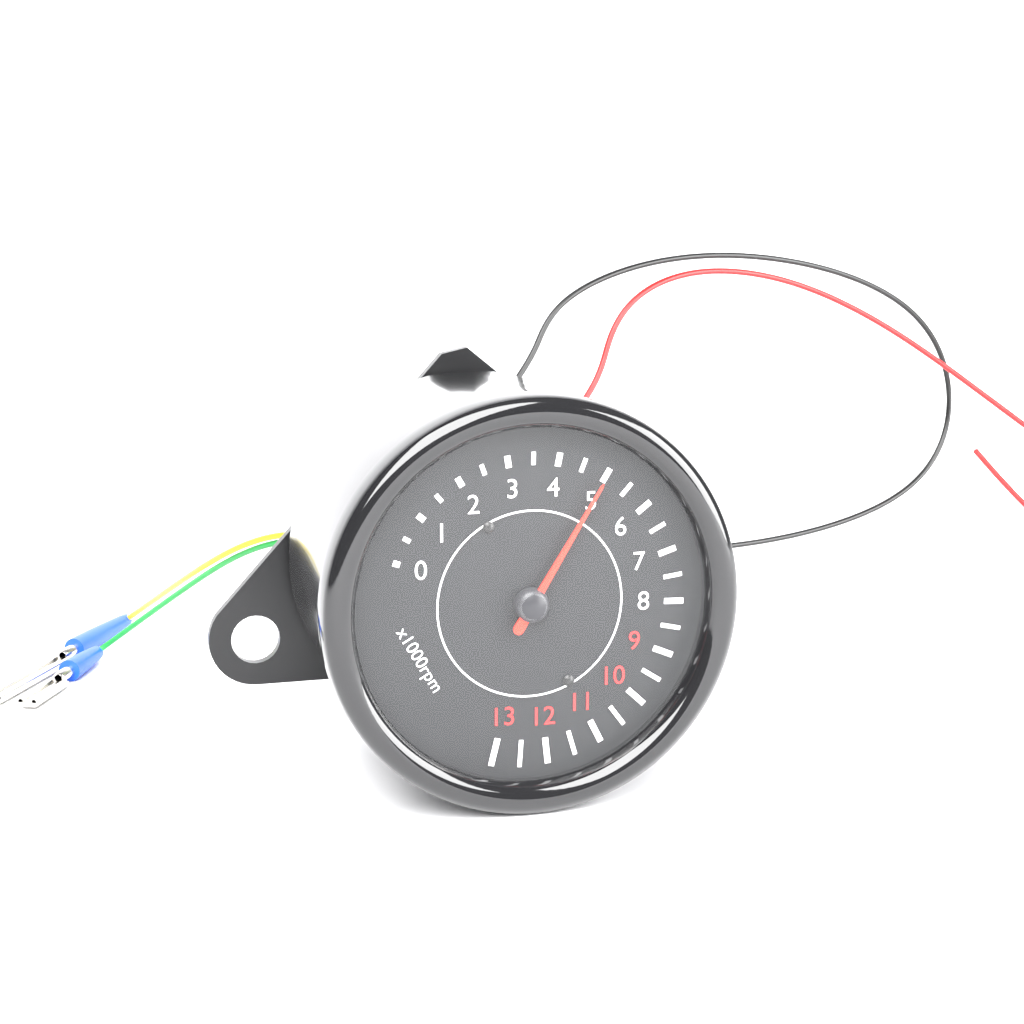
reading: 5.0 x1000rpm
